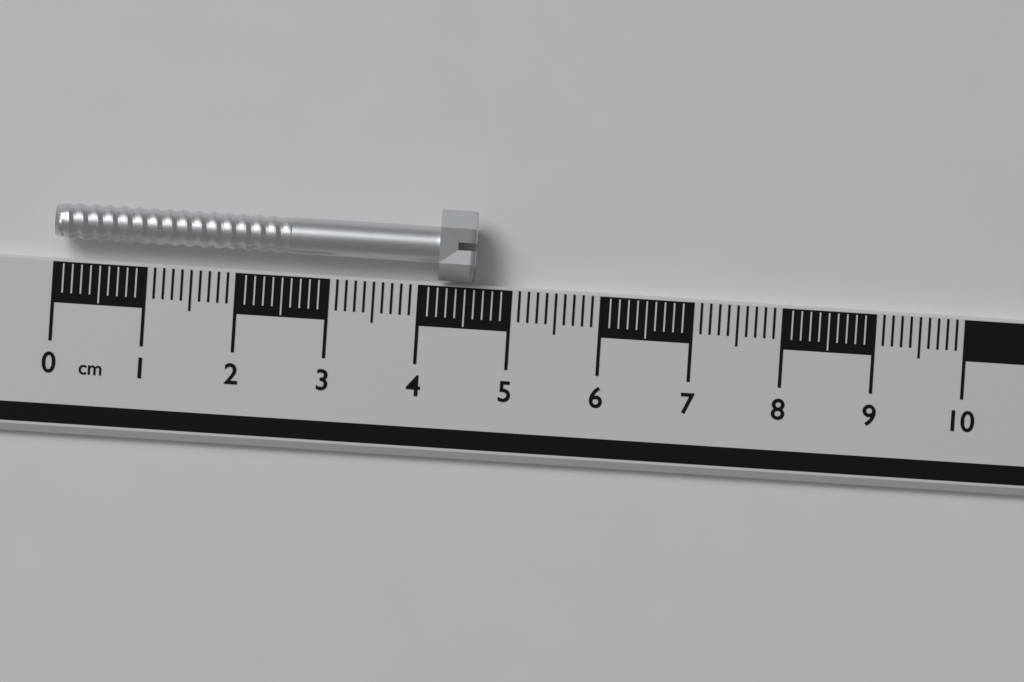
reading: 4.6 cm
